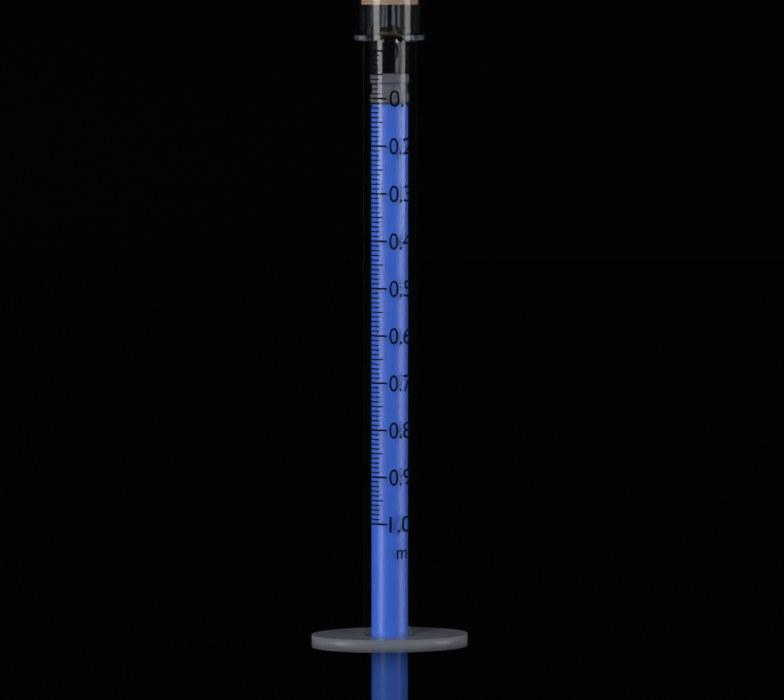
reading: 0.05 ml
